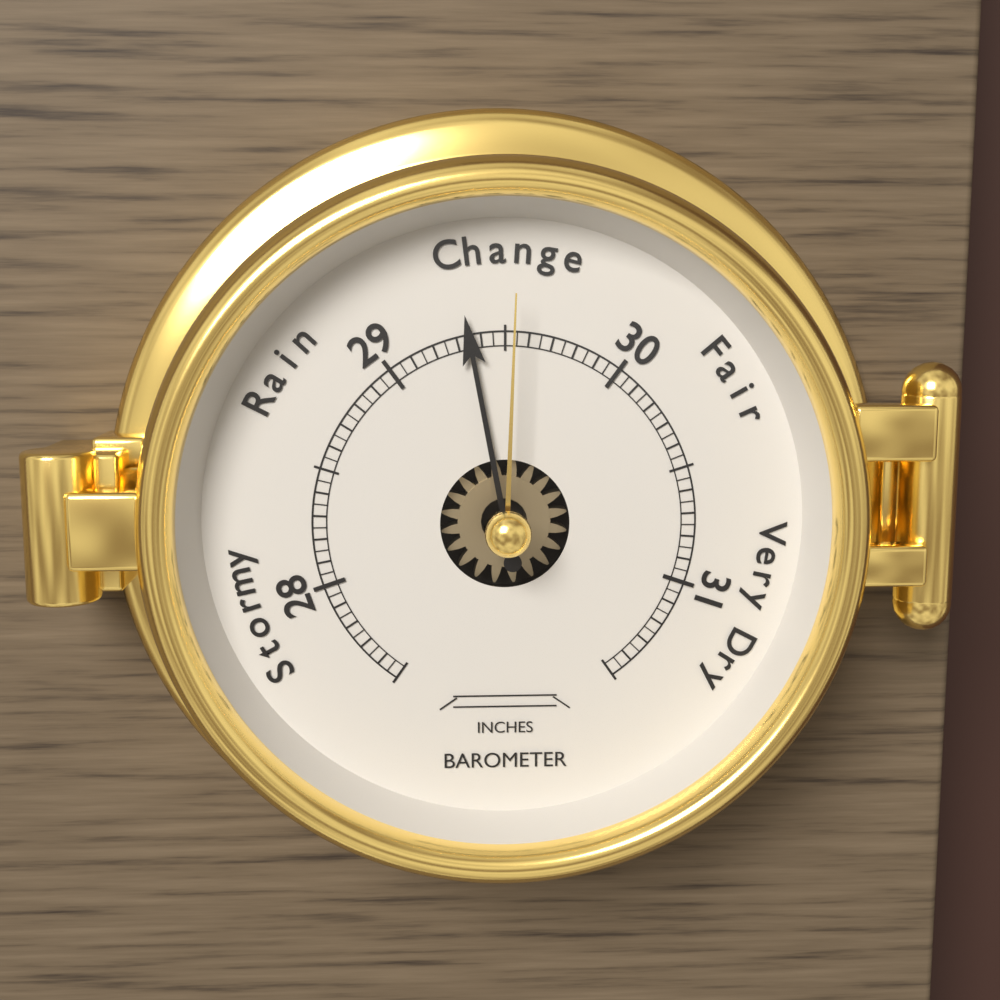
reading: 29.35 inches
